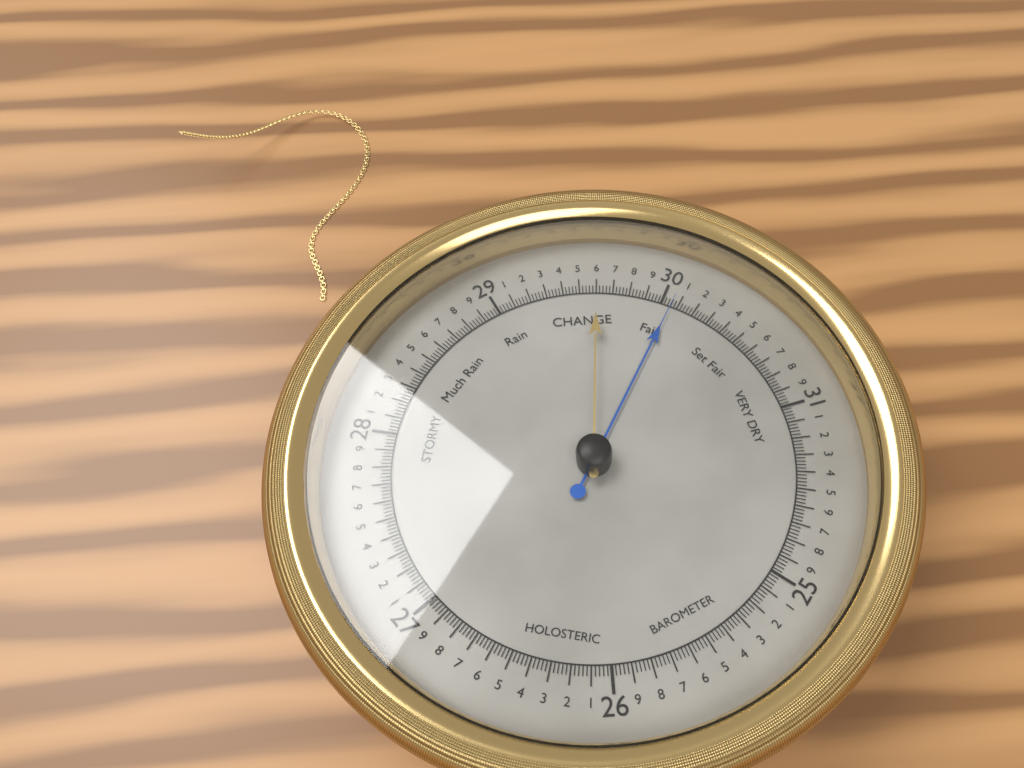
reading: 30.06 (no unit)
